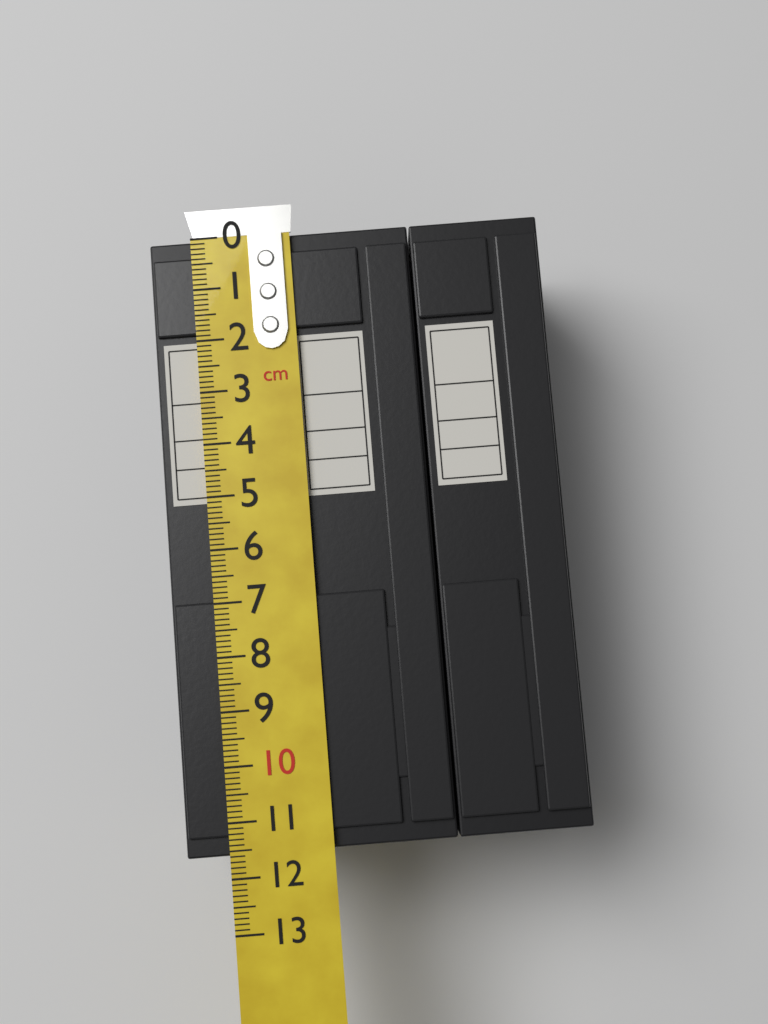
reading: 11.6 cm
